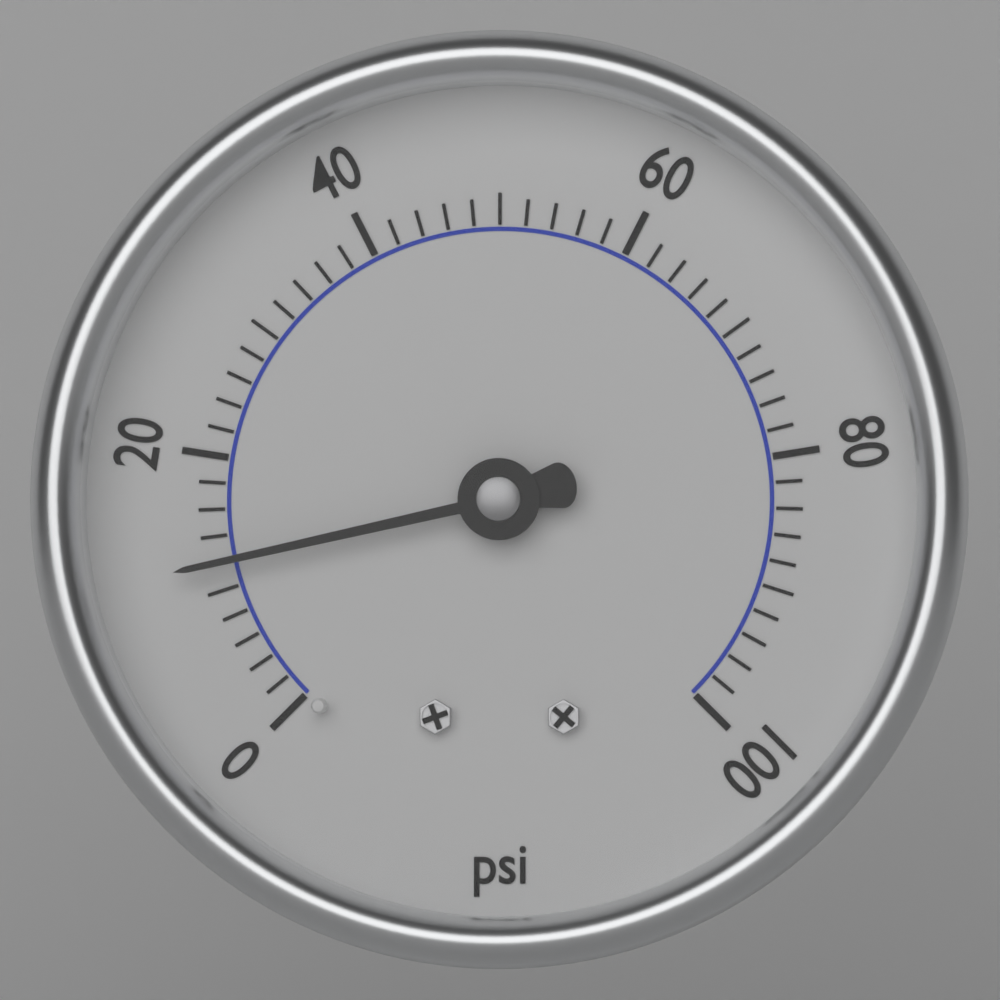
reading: 12 psi
